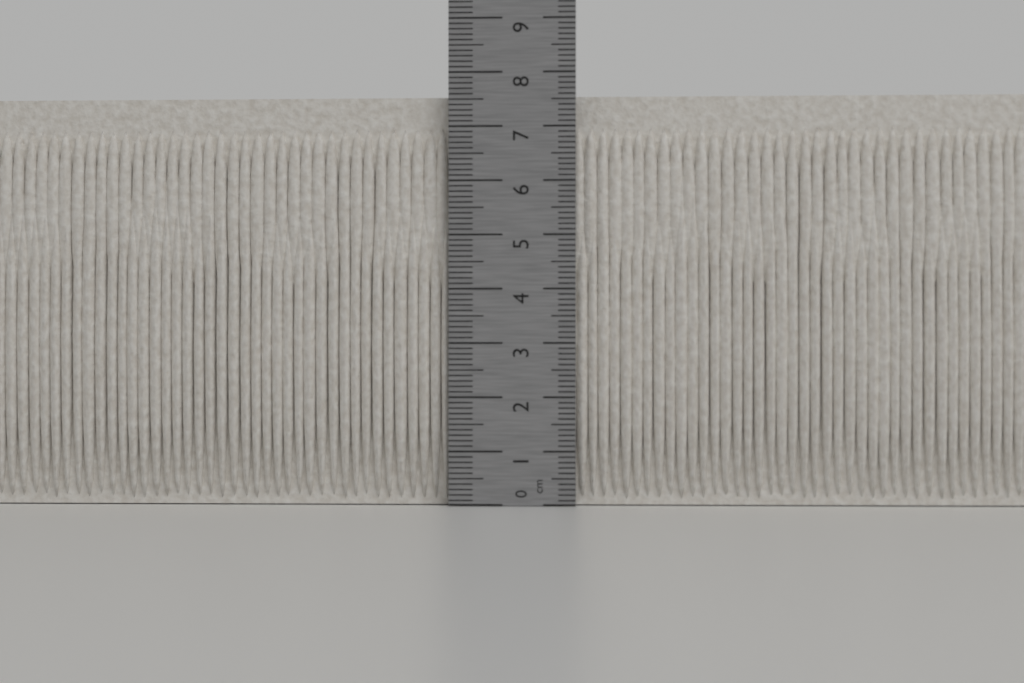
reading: 7.6 cm
